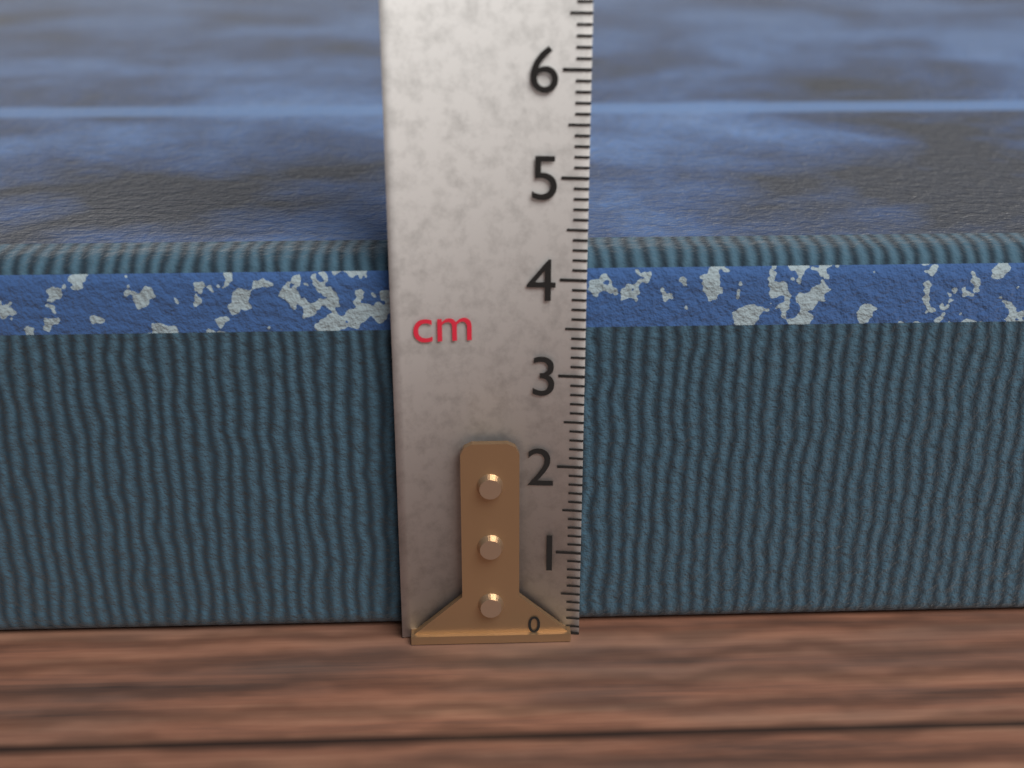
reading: 4.2 cm
